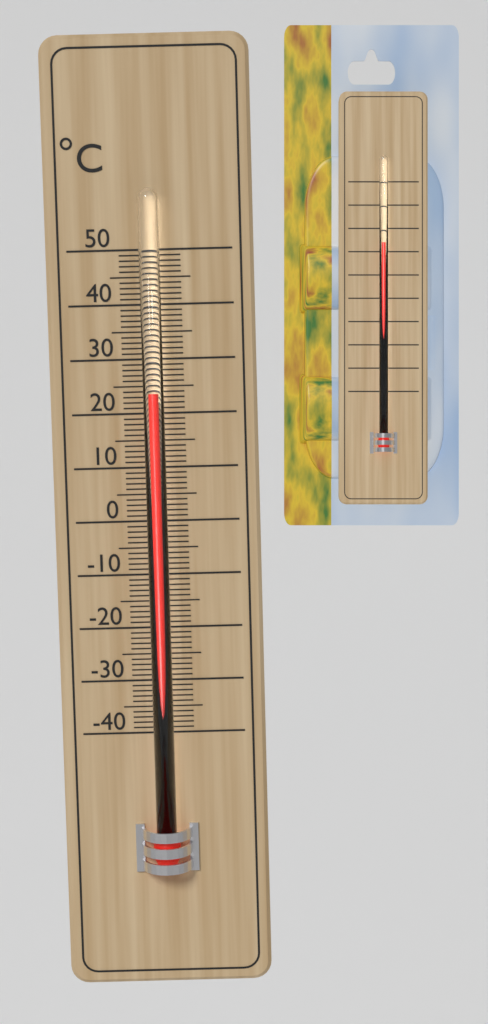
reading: 24 °C
